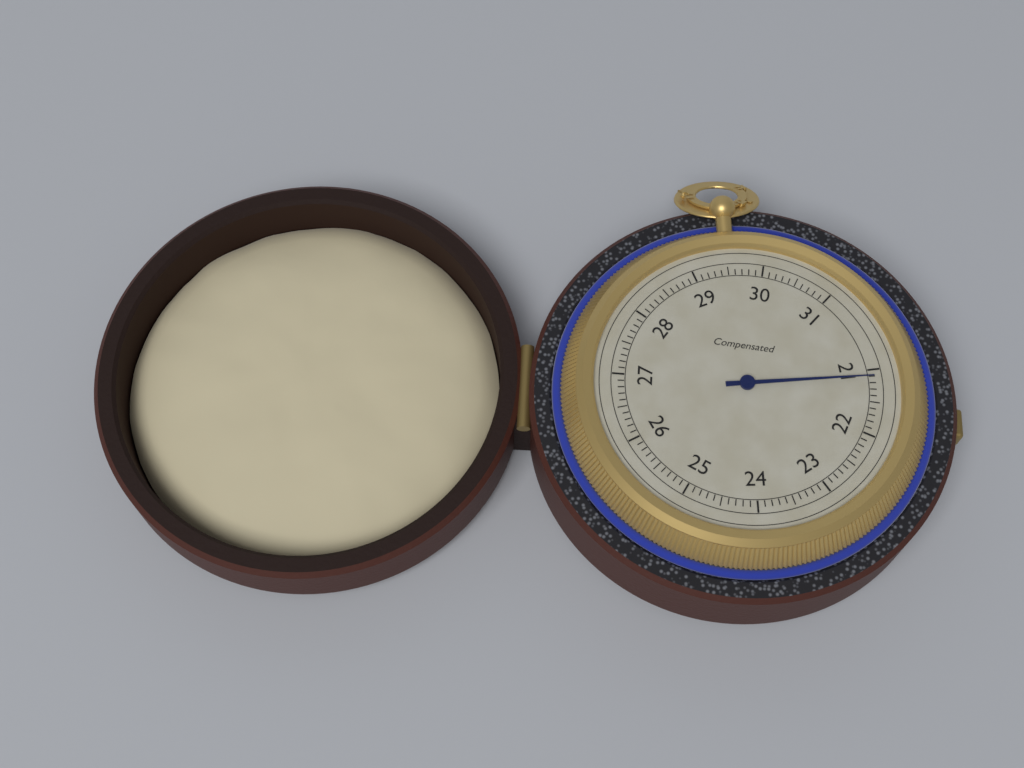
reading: 21.1 (no unit)
